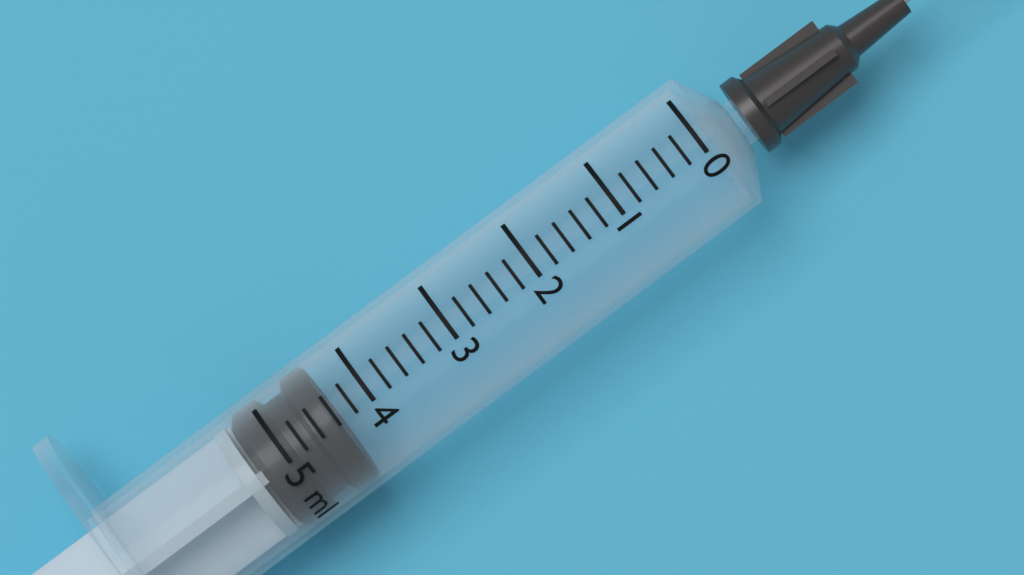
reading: 4.4 ml
